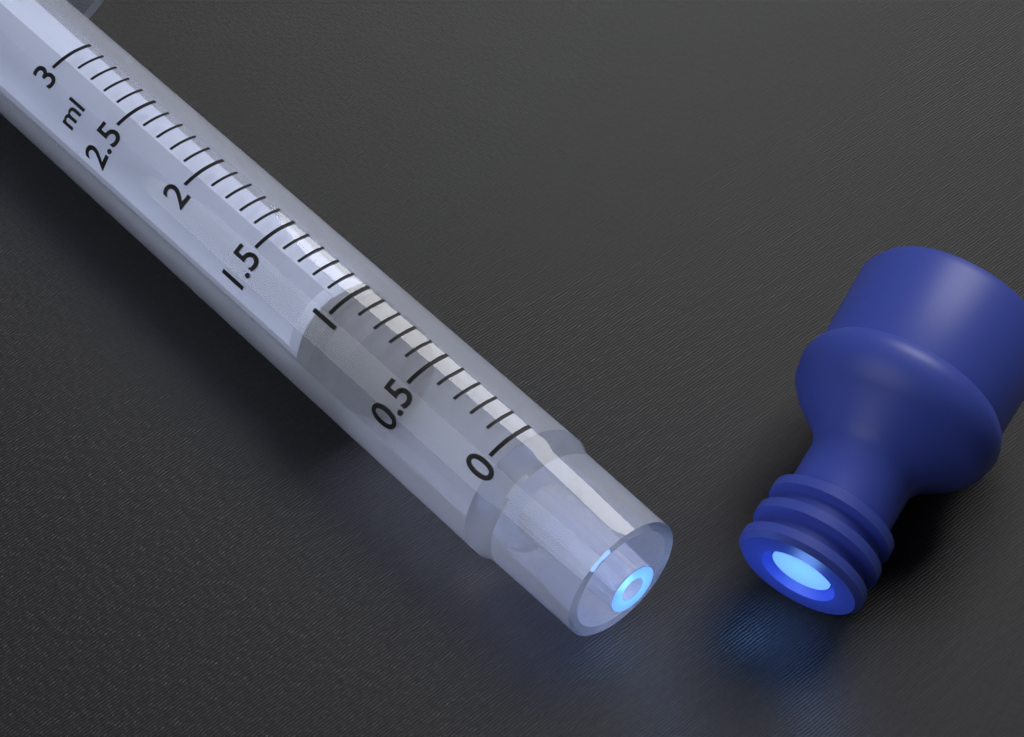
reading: 0.8 ml
